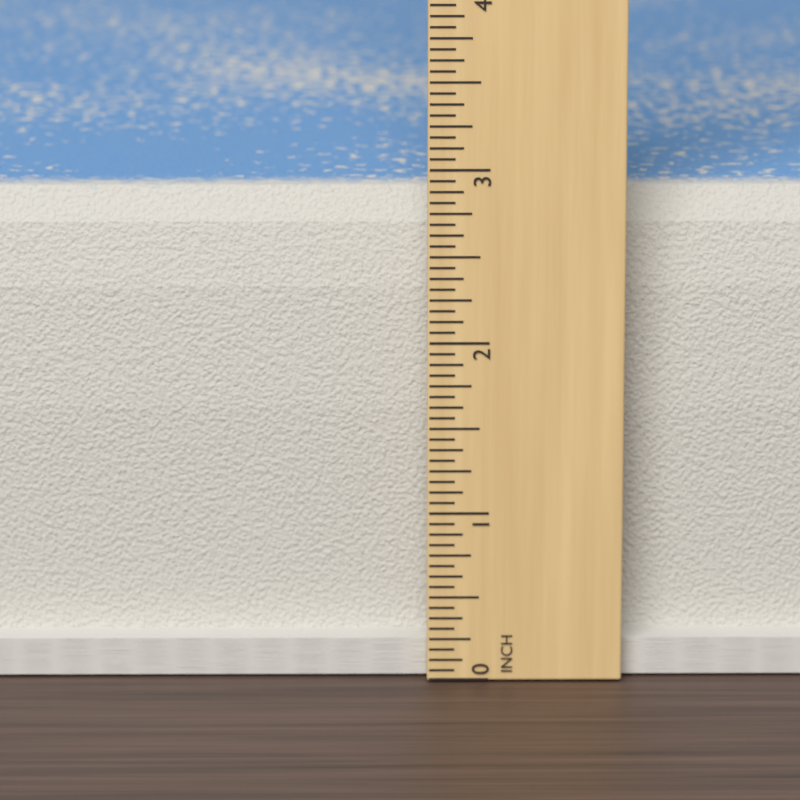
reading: 2.8125 in
